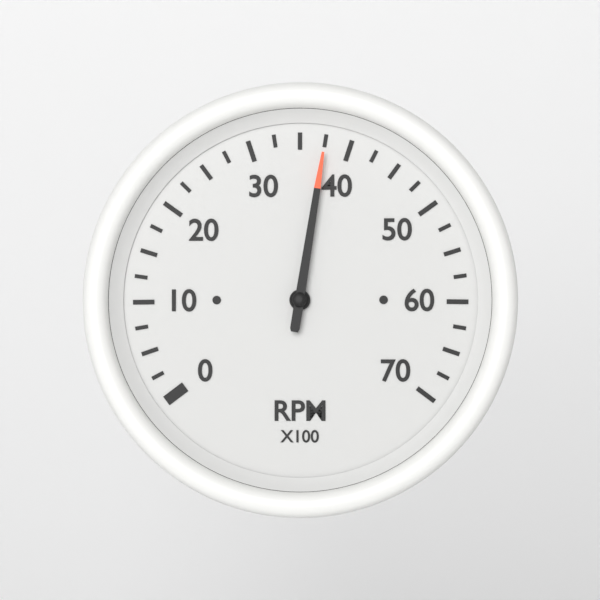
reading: 37.5 RPM x100
